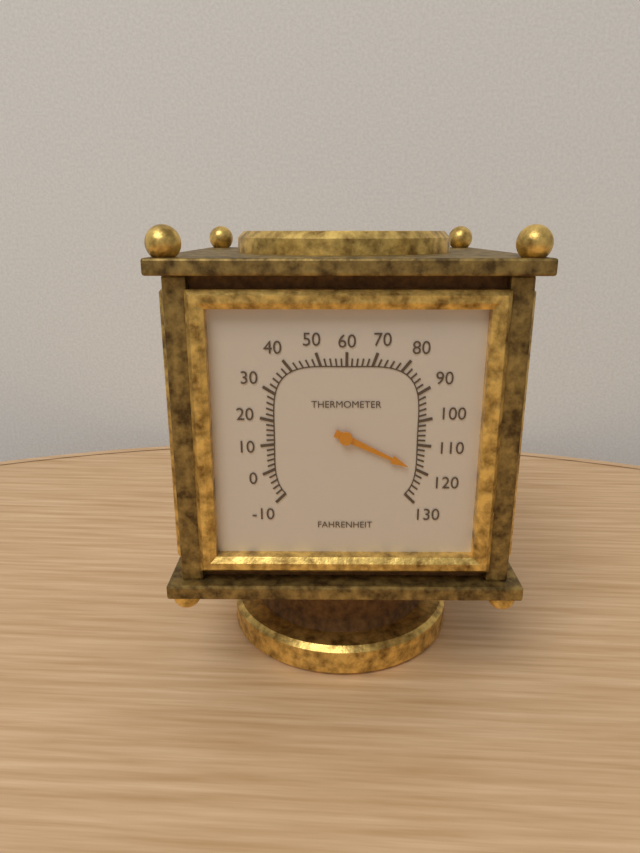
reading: 120 °F
